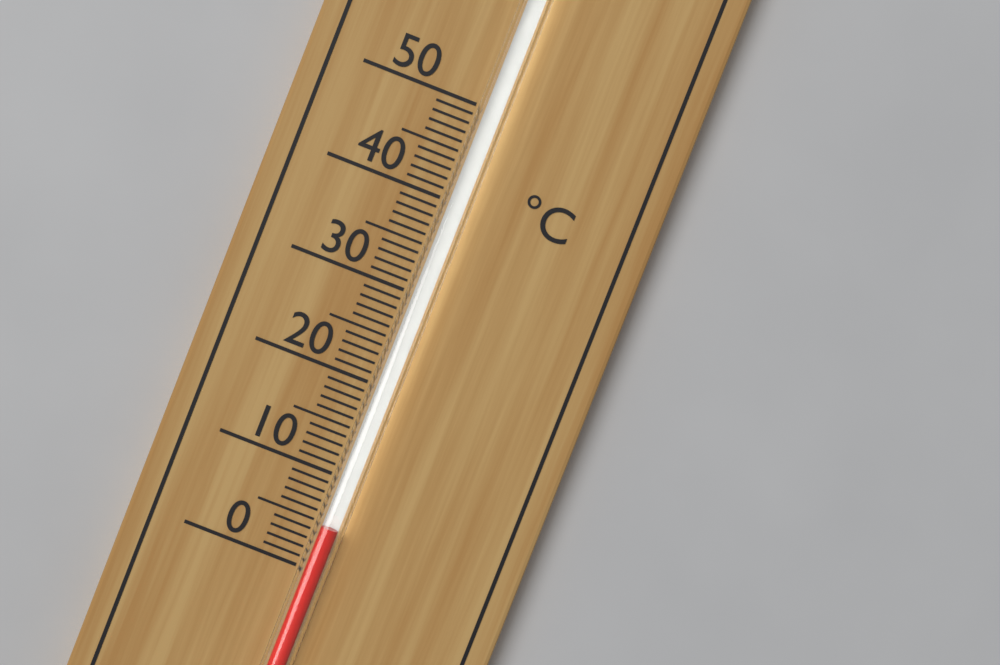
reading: 5 °C
